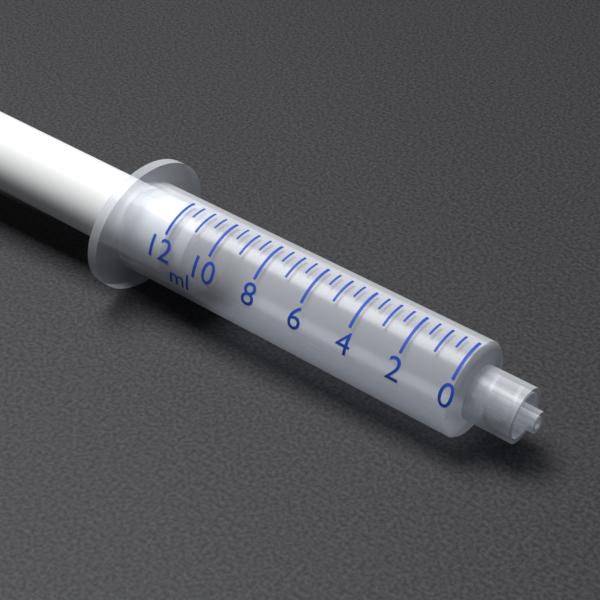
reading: 11.0 ml
